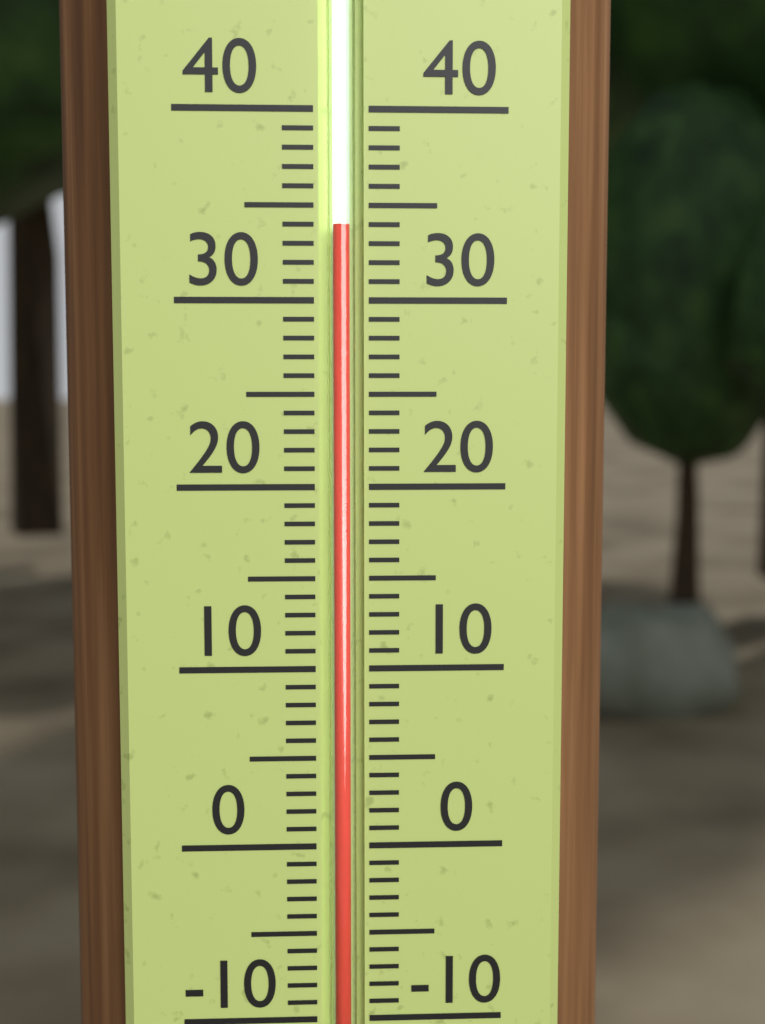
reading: 34 (no unit)
